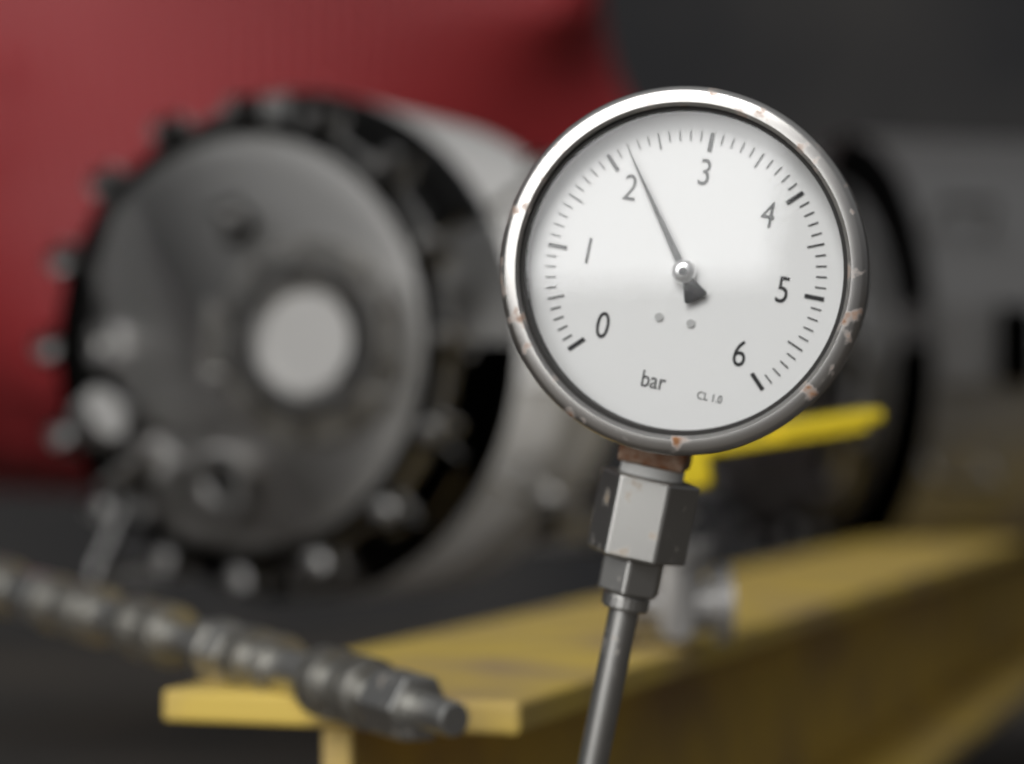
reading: 2.2 bar
